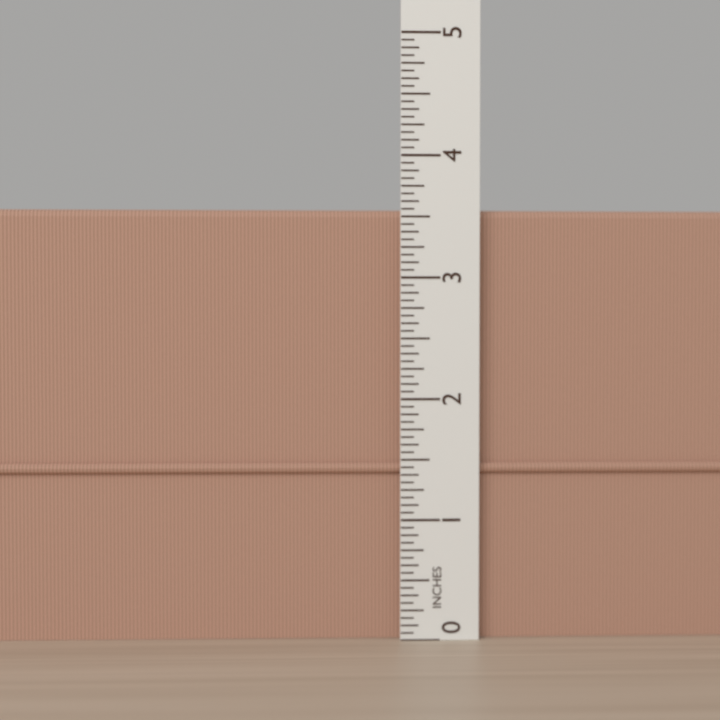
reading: 3.5625 in
